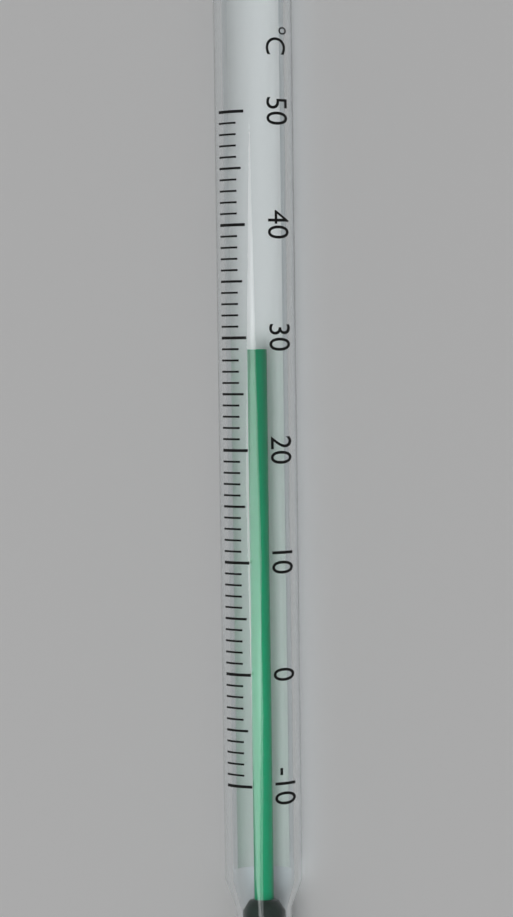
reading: 29 °C
